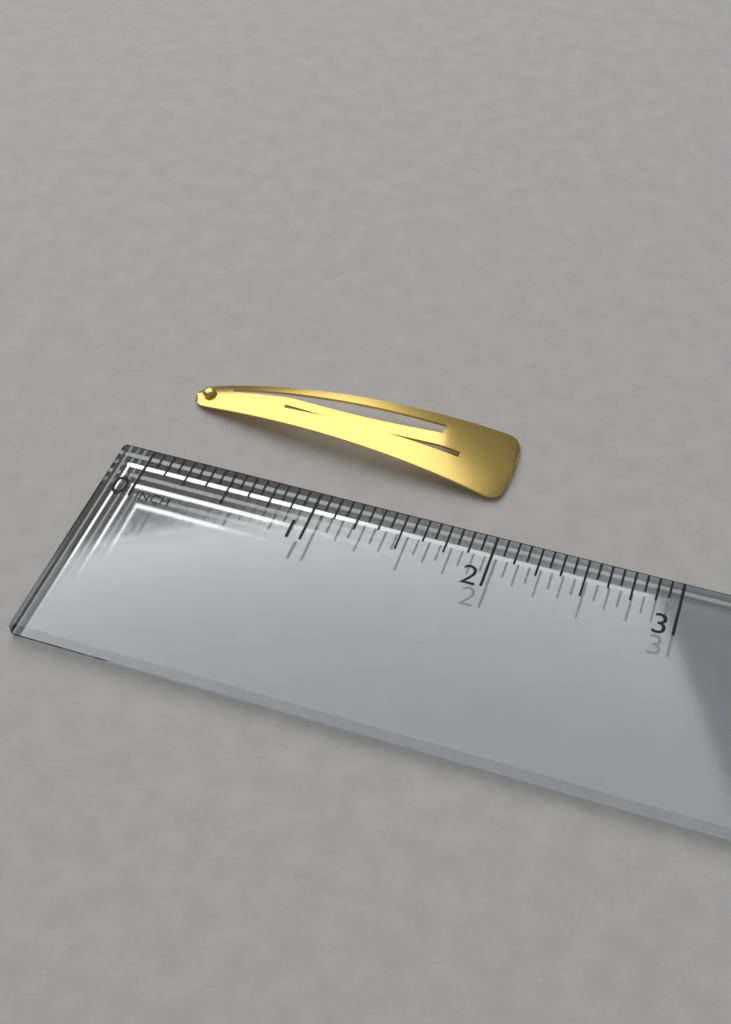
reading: 1.9375 in
